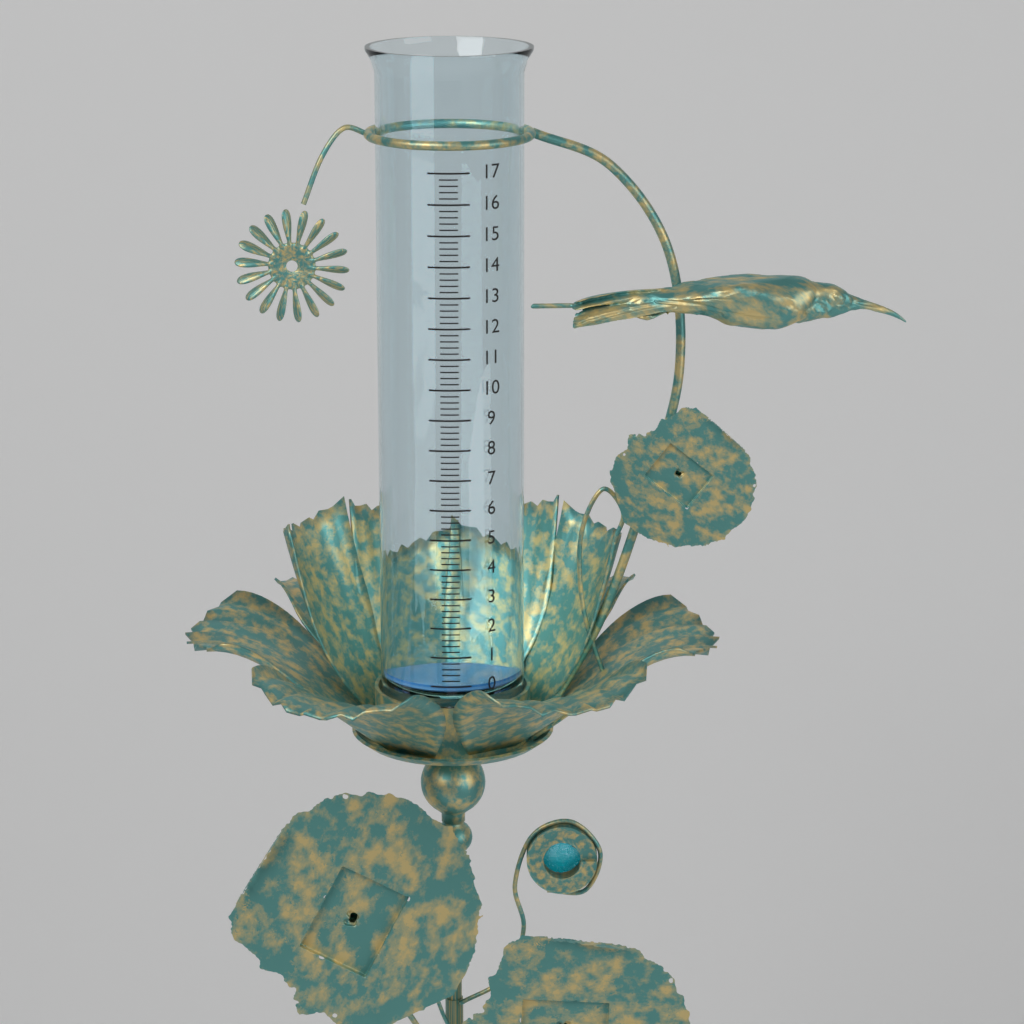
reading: 0.0 (no unit)
